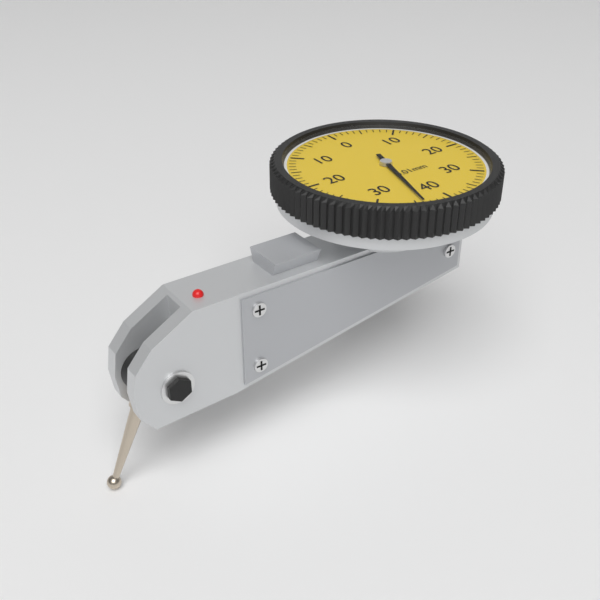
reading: 0.36 mm
